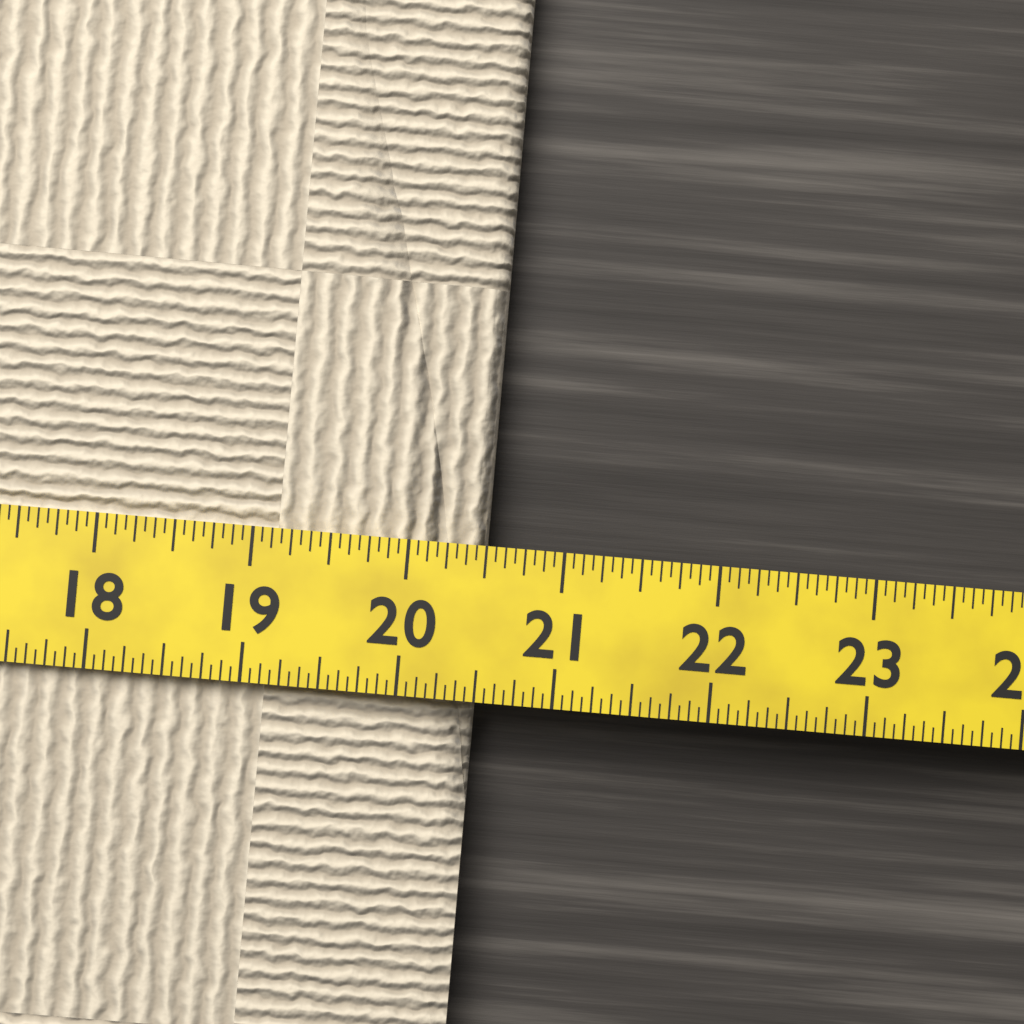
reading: 20.5000 (no unit)
